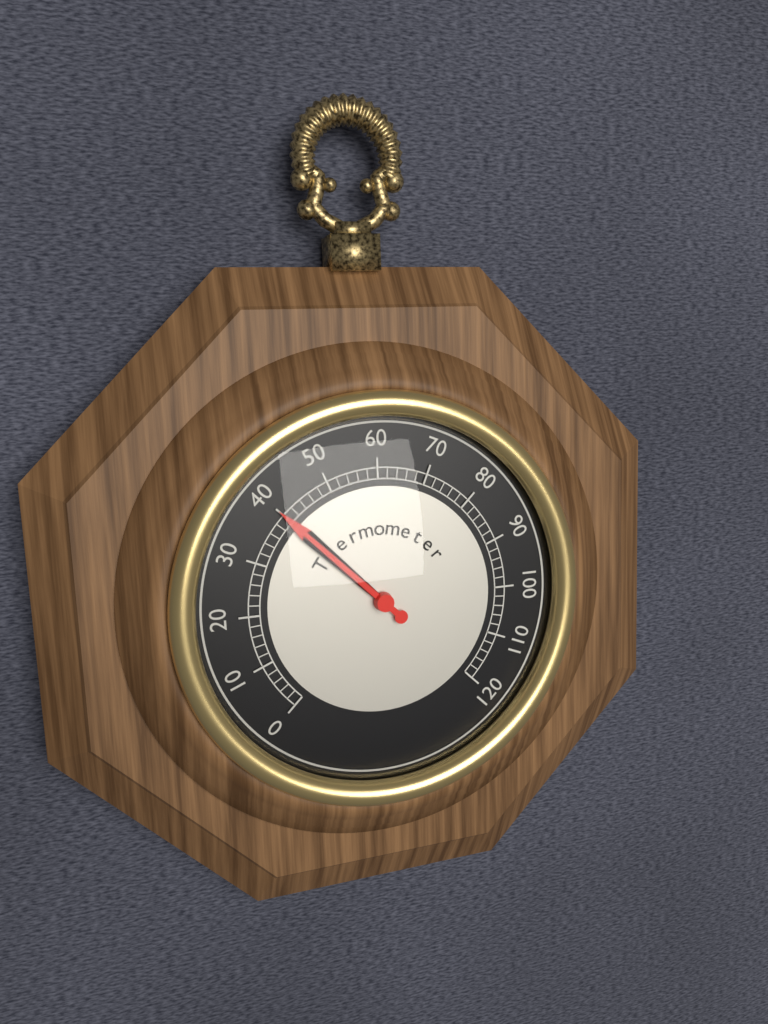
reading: 40 (no unit)
